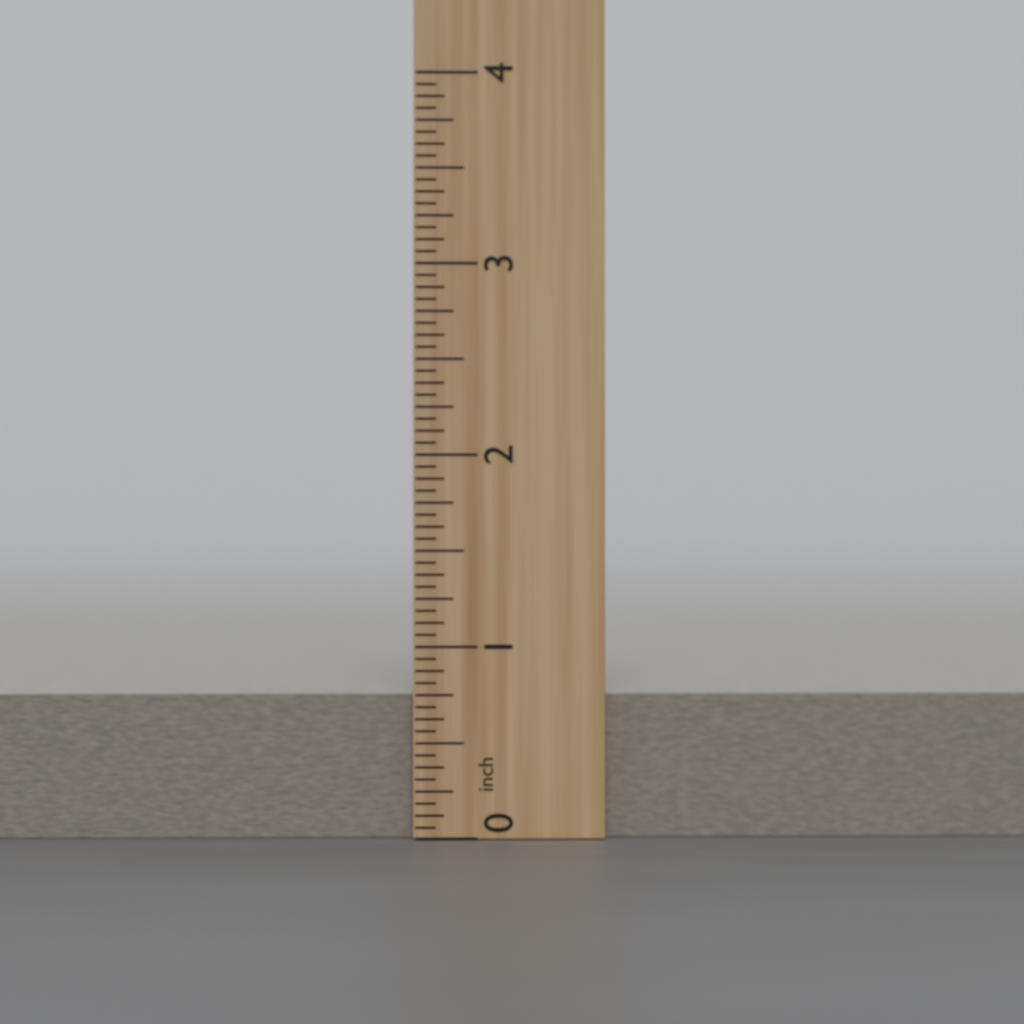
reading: 0.7500 inch
